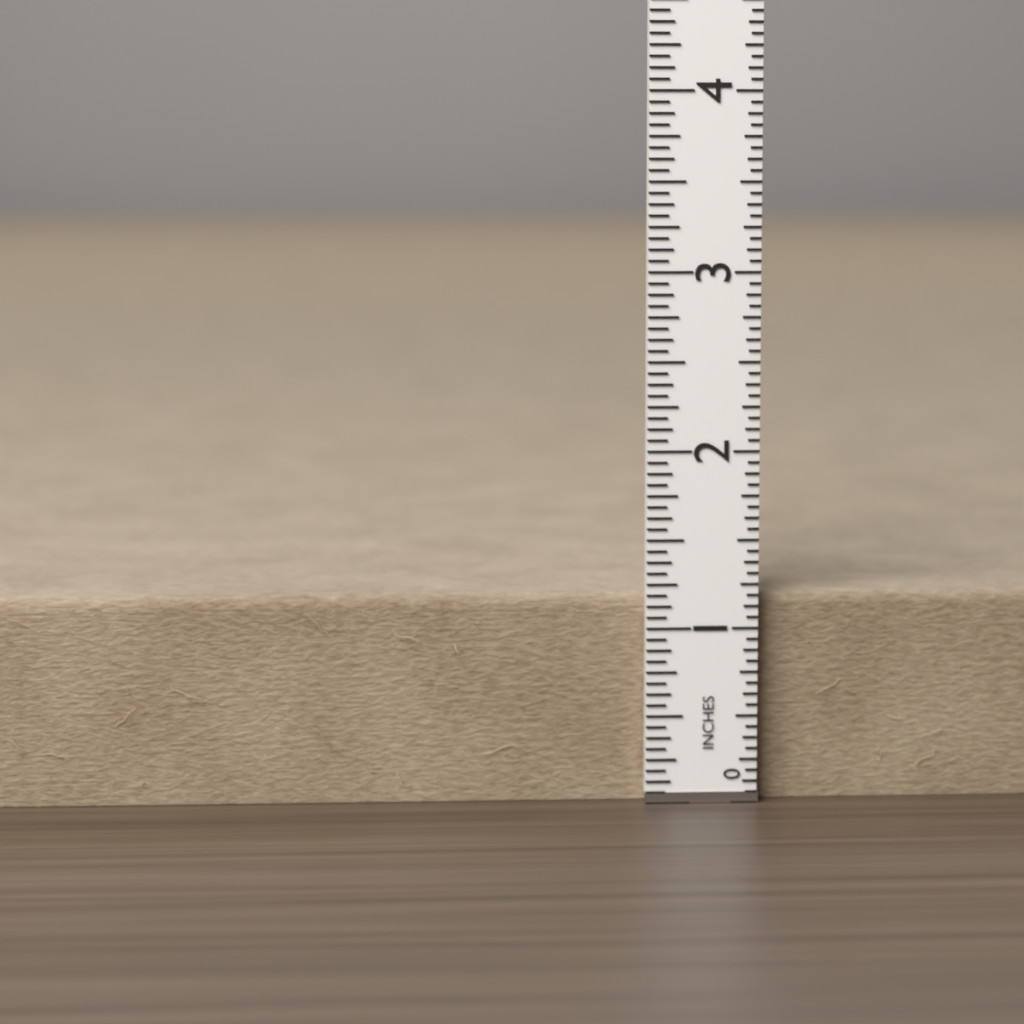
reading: 1.1875 in
